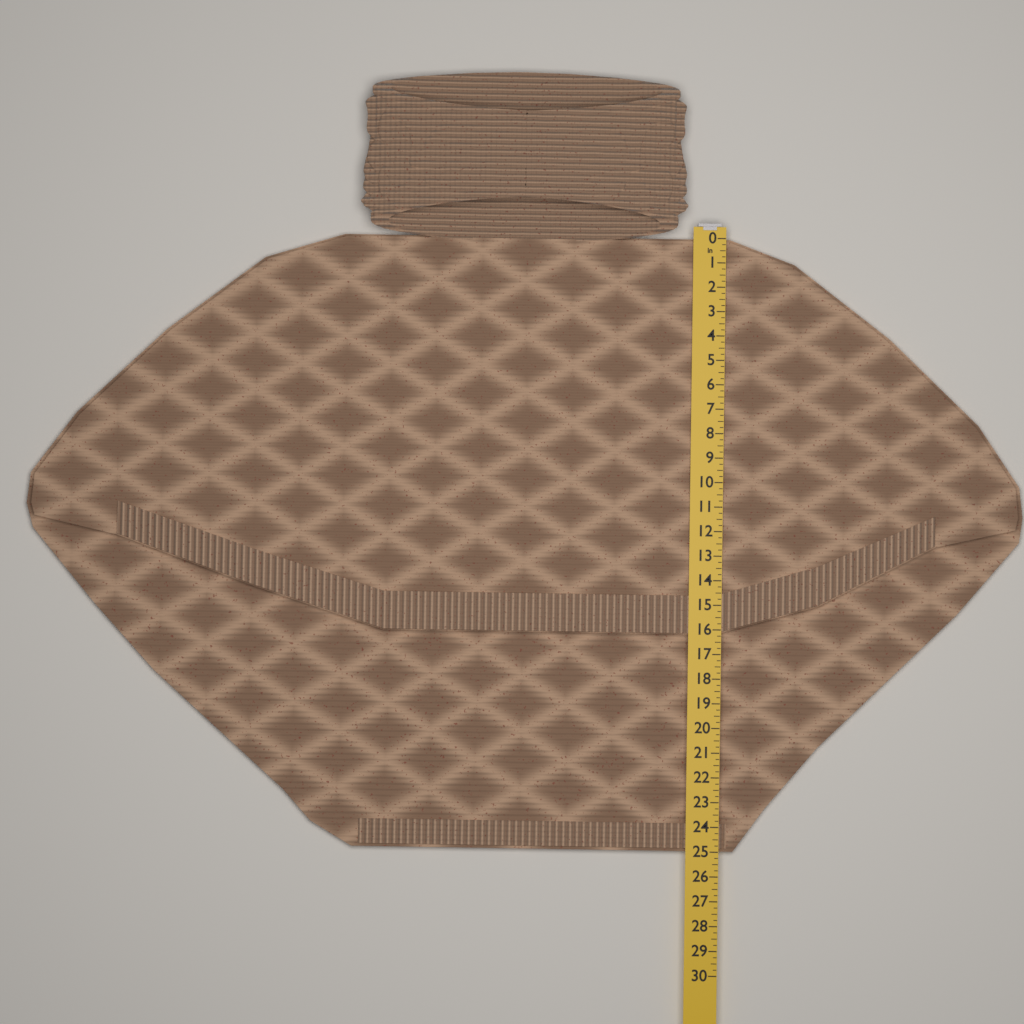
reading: 25.00 in
